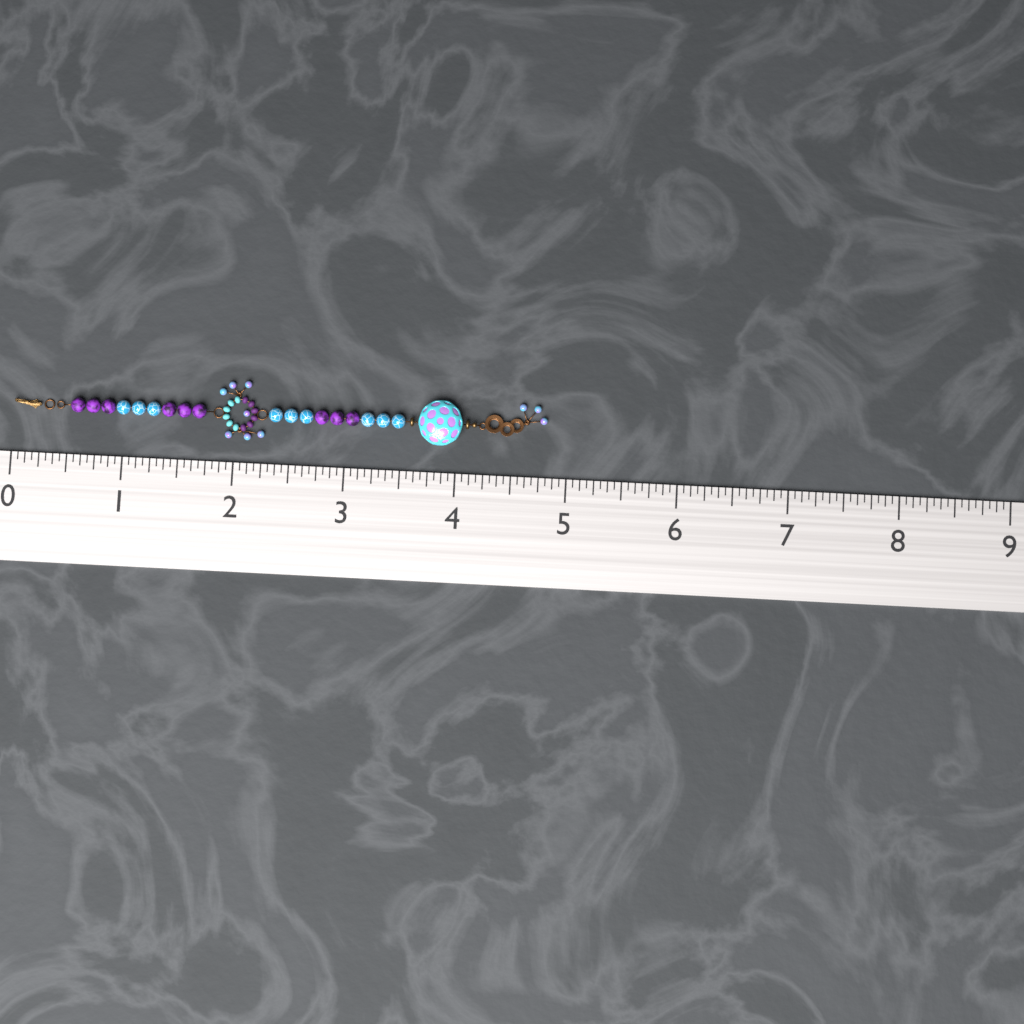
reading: 4.8125 (no unit)
